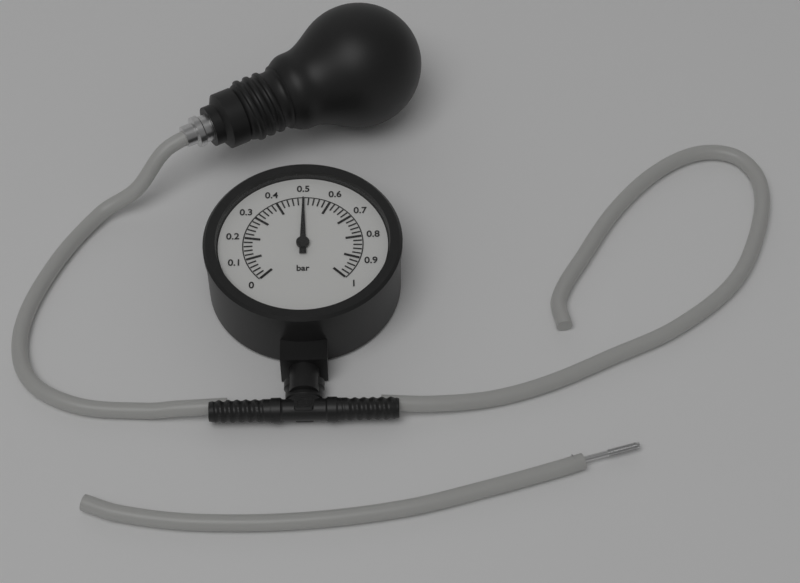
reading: 0.50 bar
